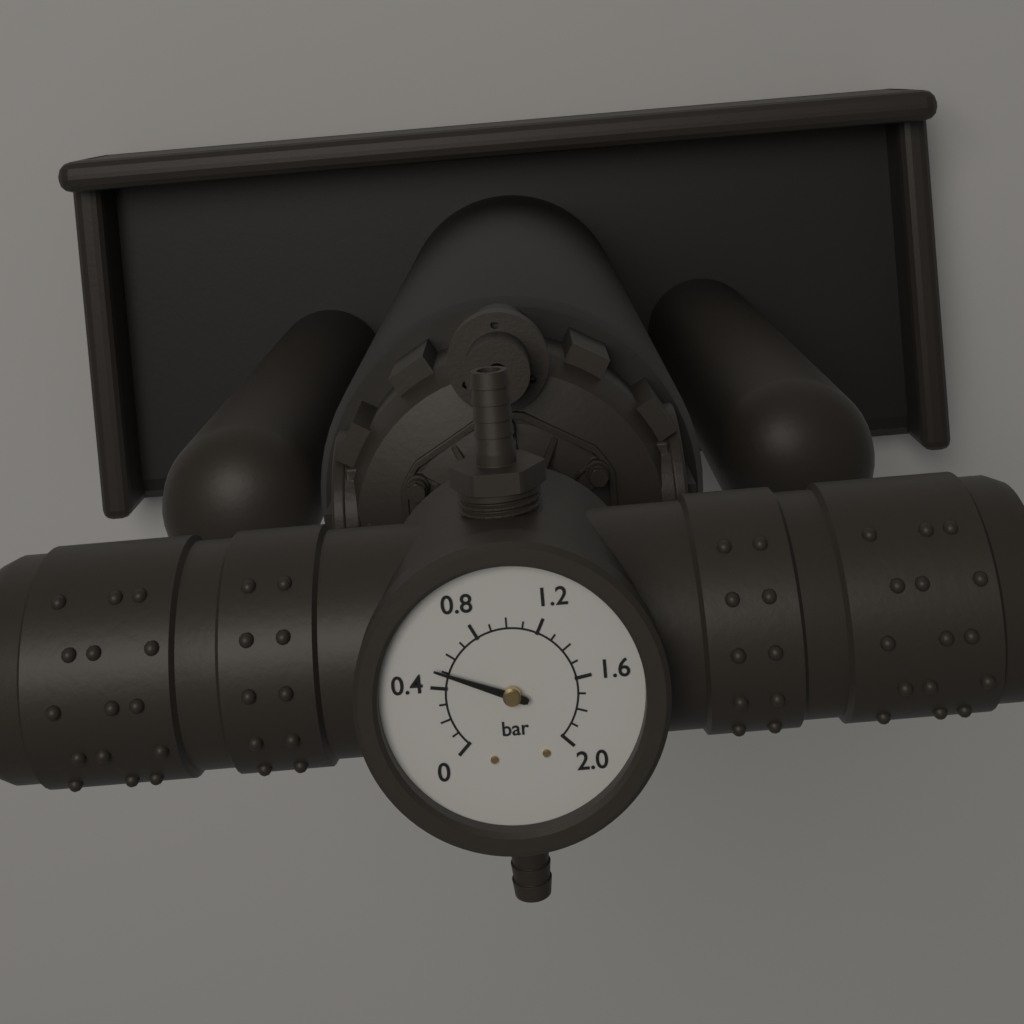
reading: 0.5 bar
